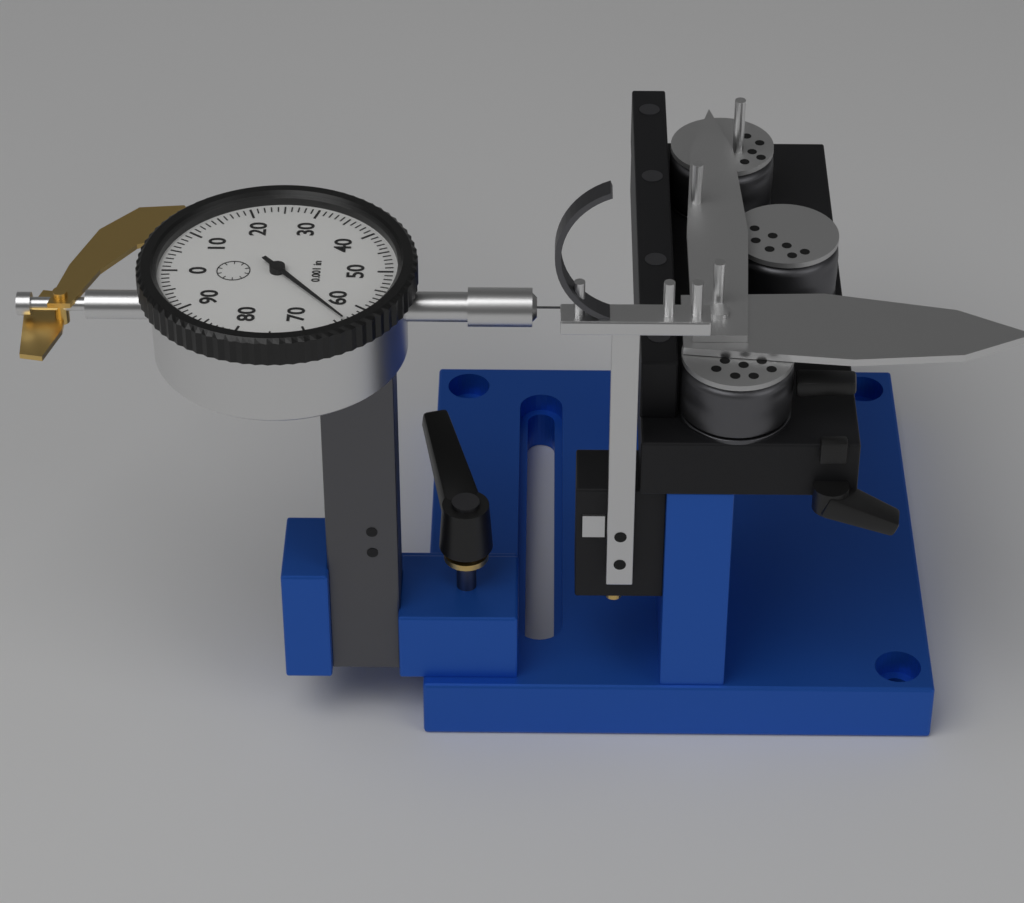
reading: 0.064 in
